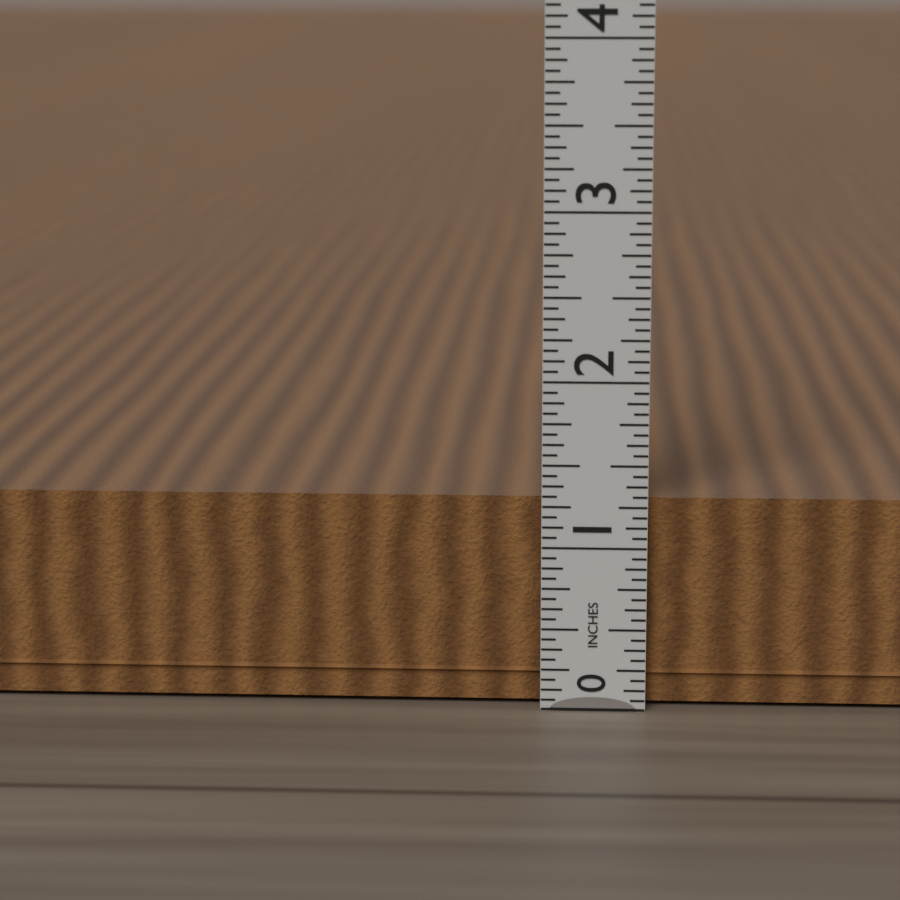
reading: 1.3125 in
